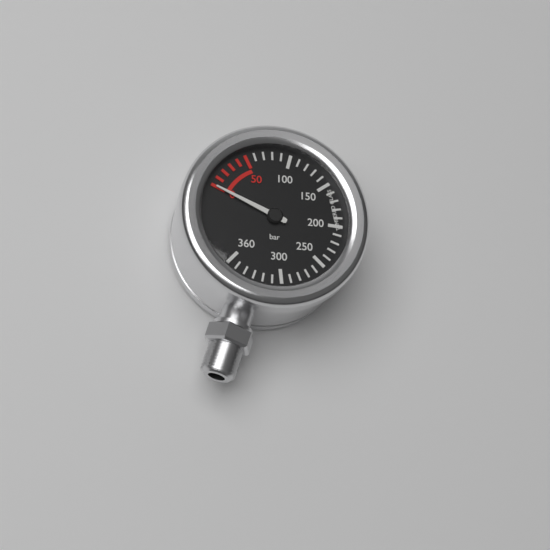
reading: 0 bar
